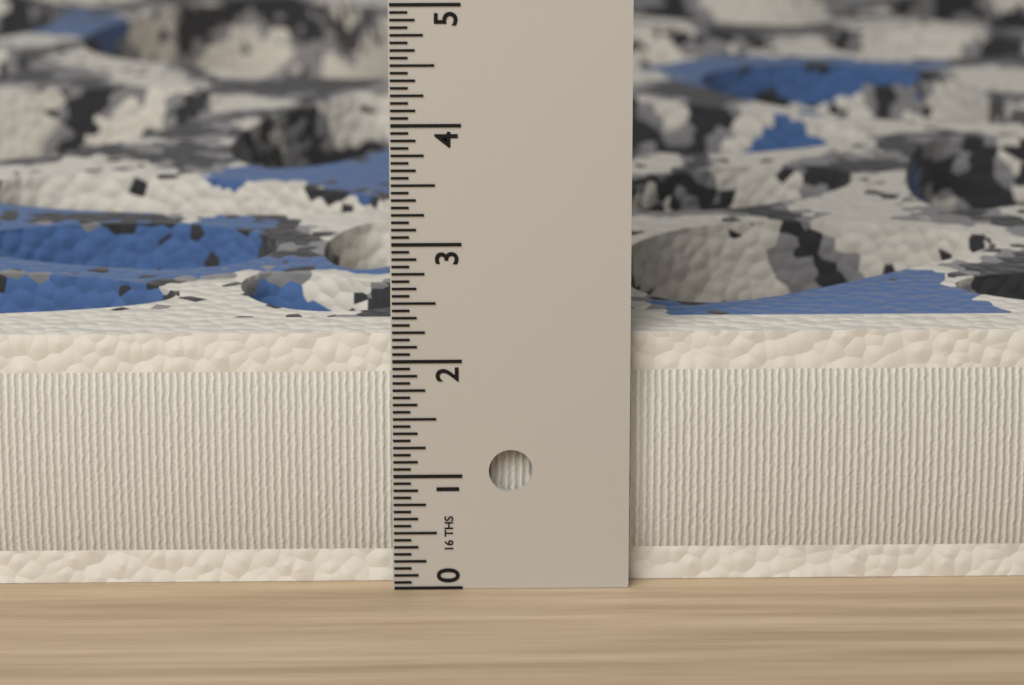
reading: 2.1875 in
